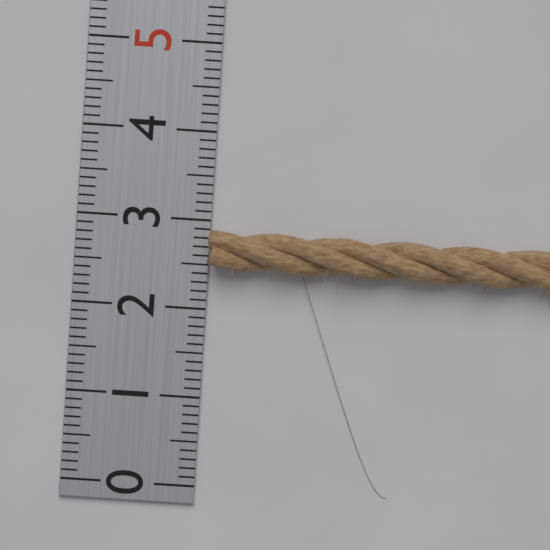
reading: 2.9 (no unit)
